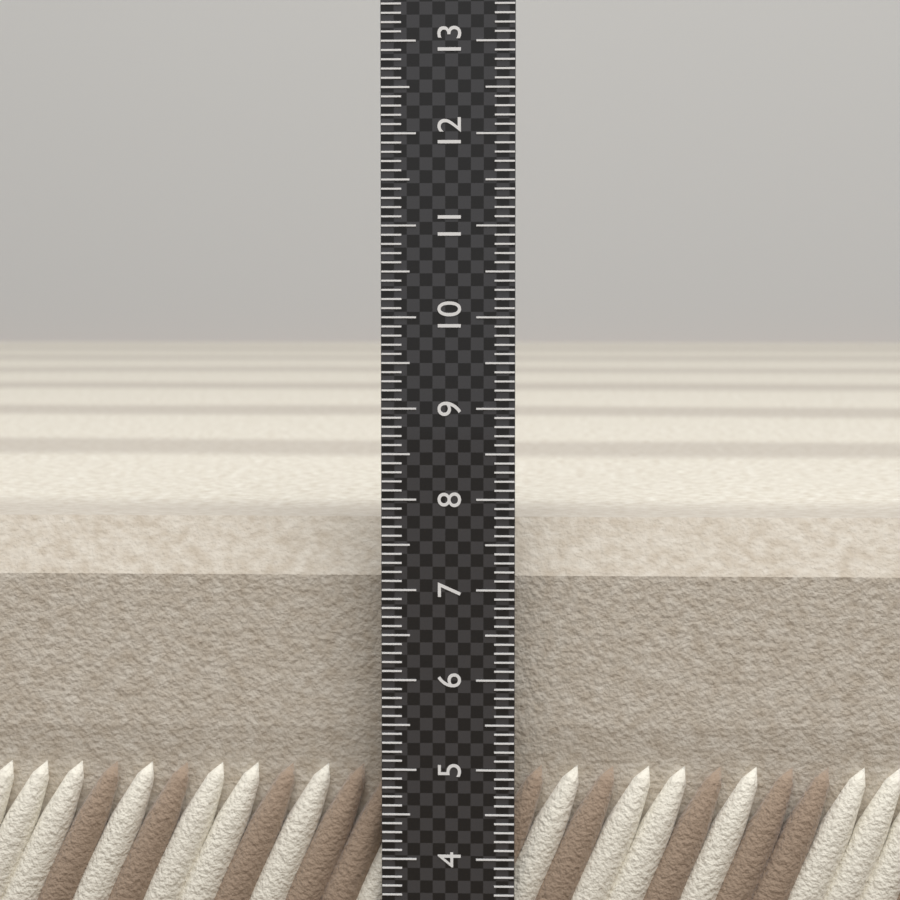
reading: 7.7 (no unit)
